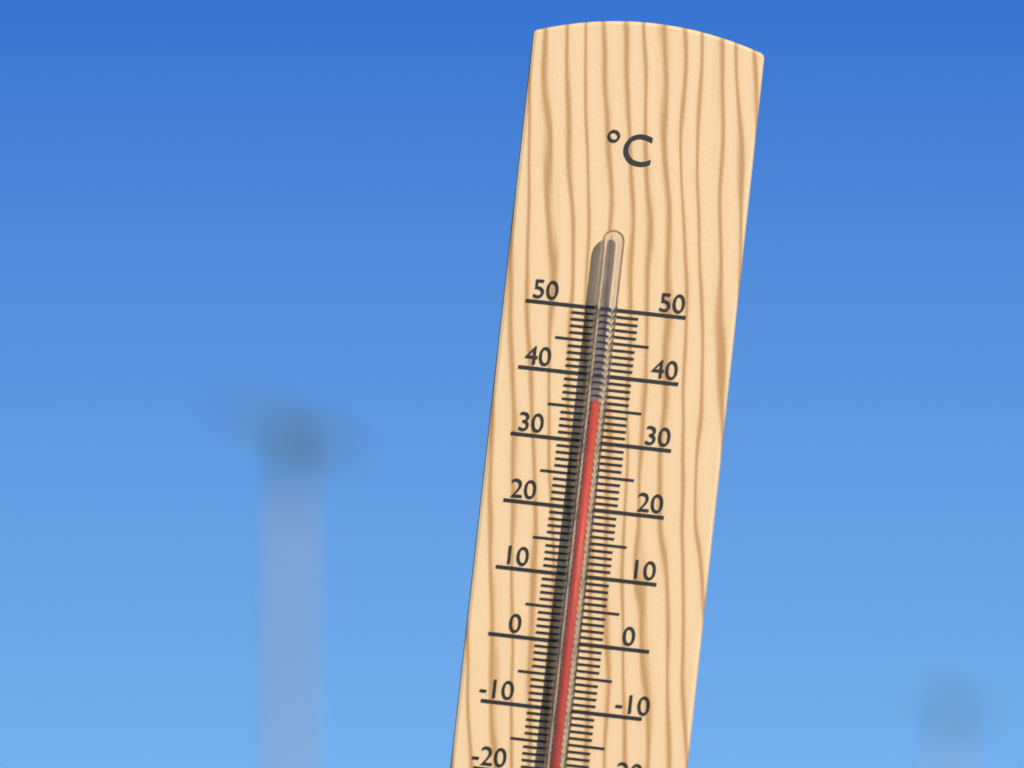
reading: 36 °C
